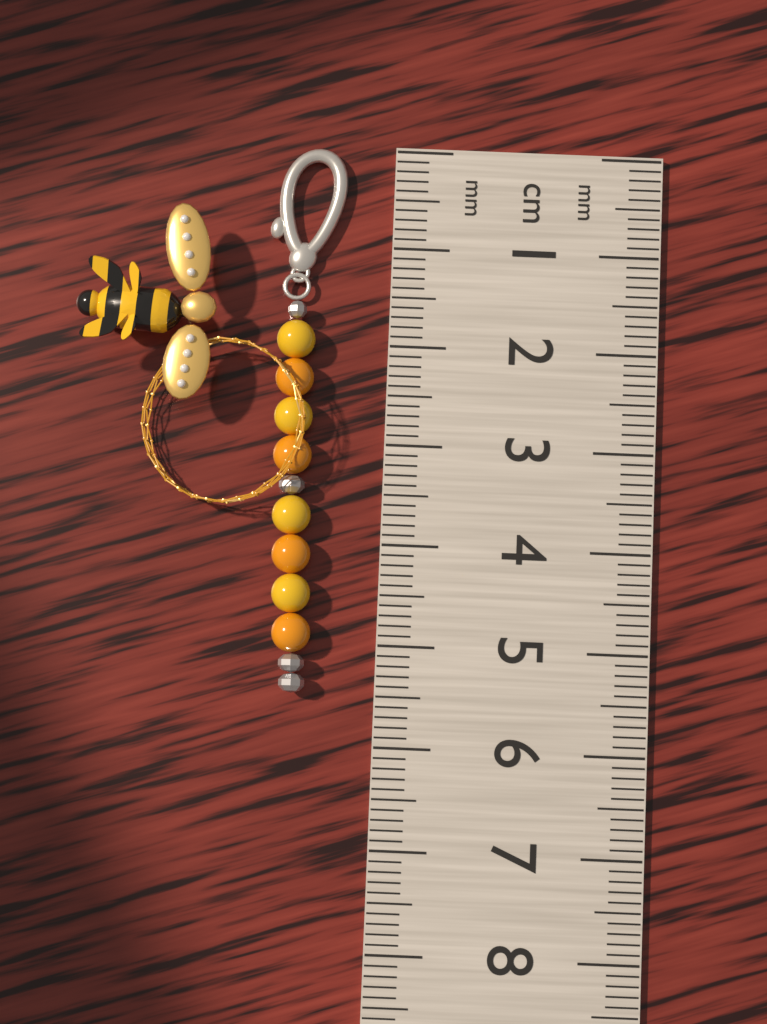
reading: 5.5 cm
